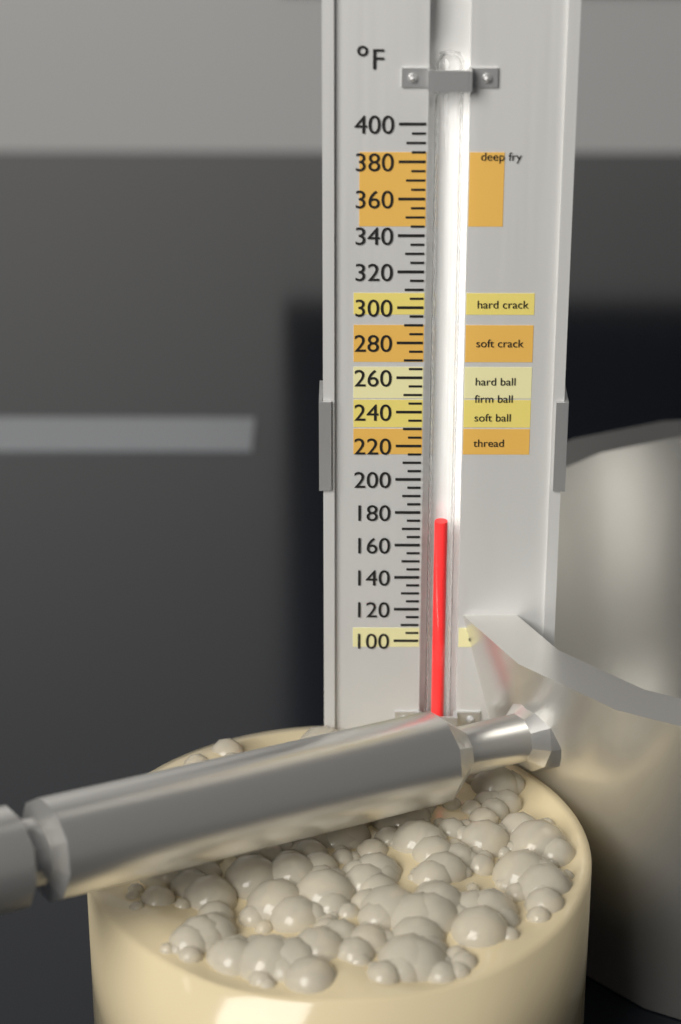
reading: 175 °F
